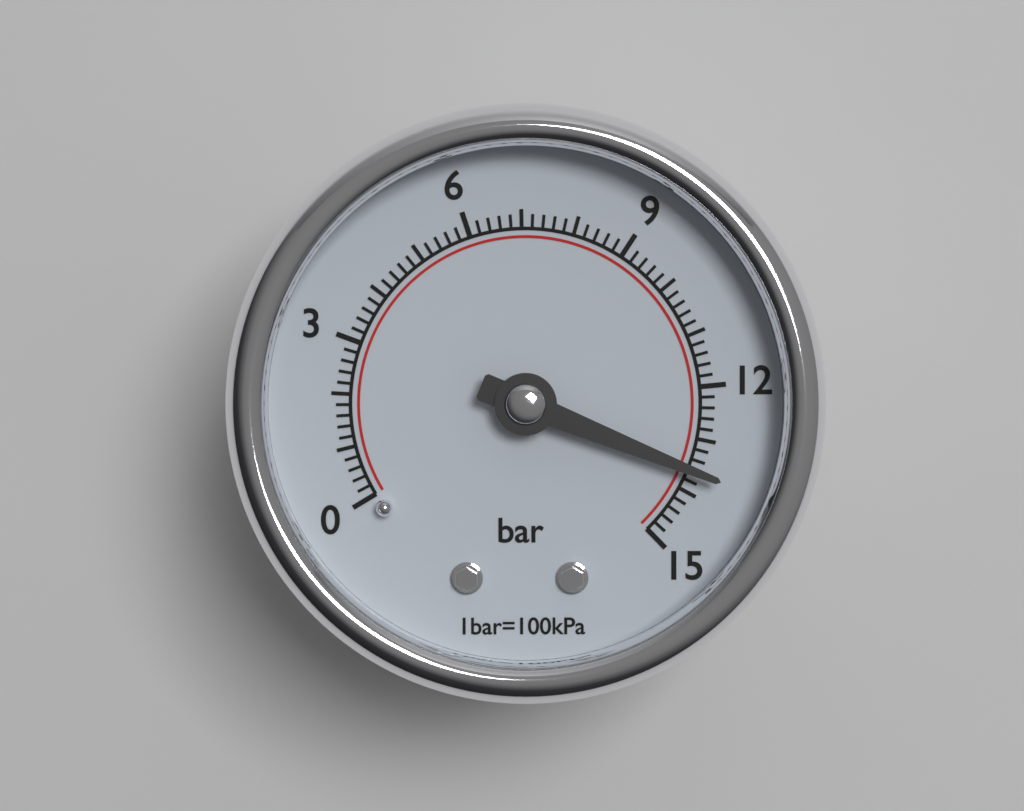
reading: 13.6 bar
